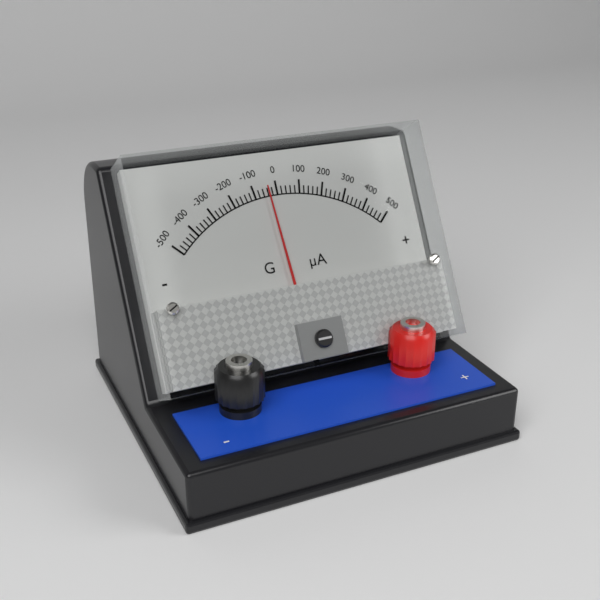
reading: -40 µA
